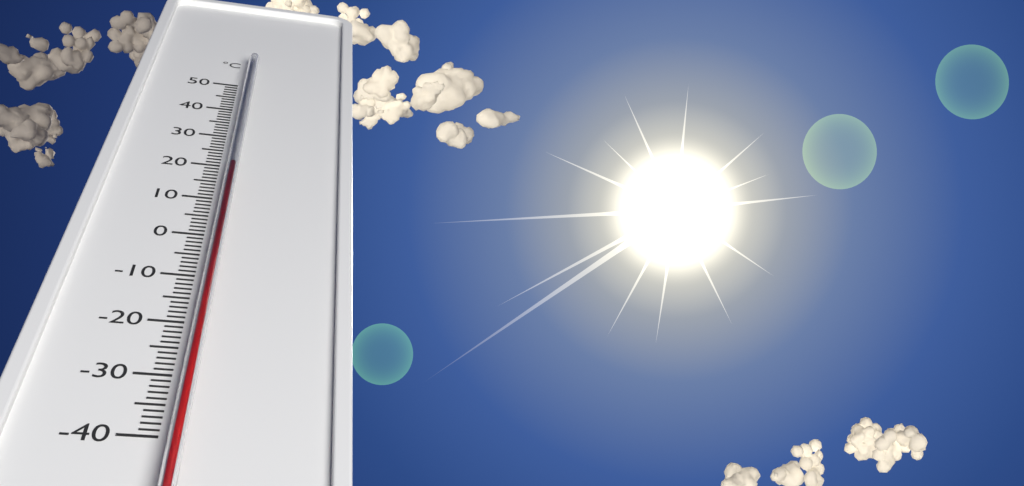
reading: 18 °C
